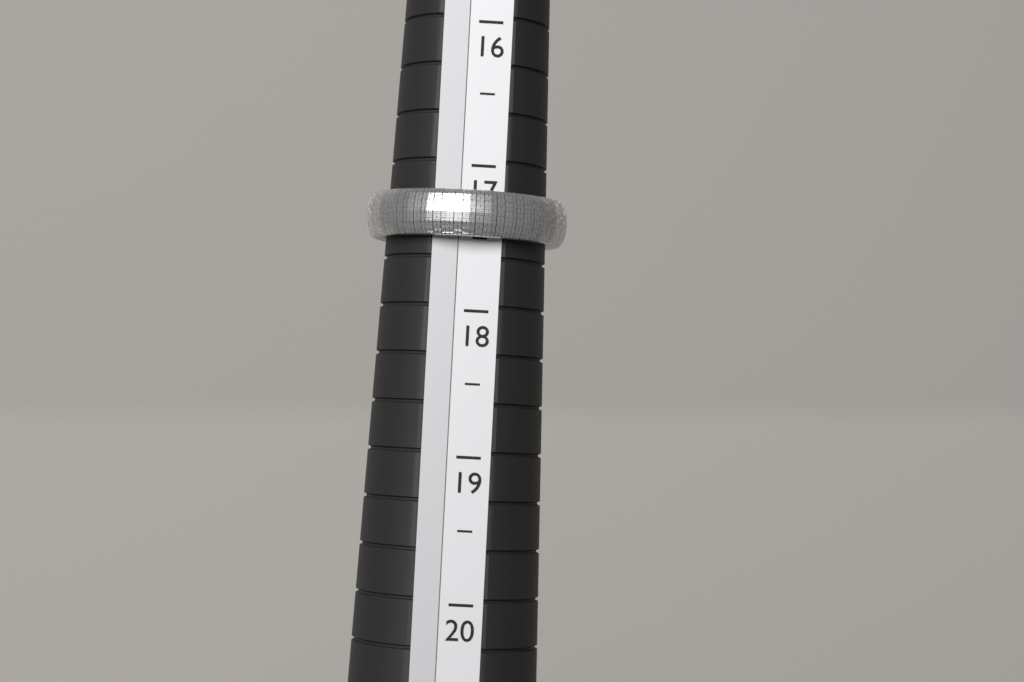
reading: 17.5 (no unit)
